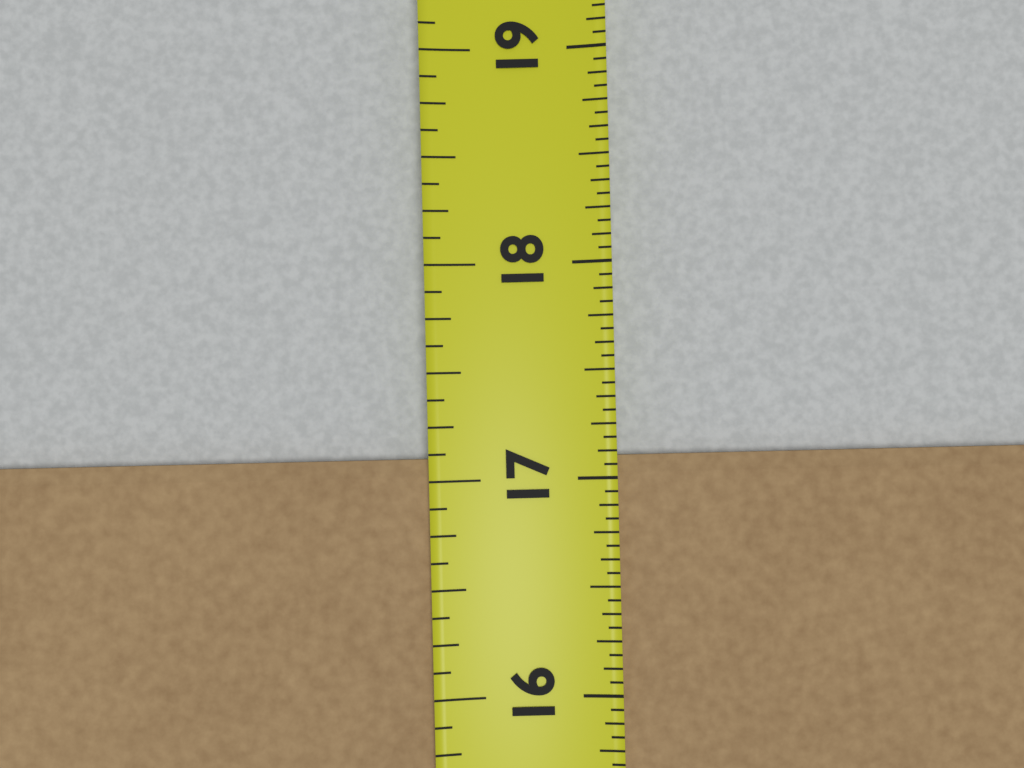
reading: 17.1250 in
